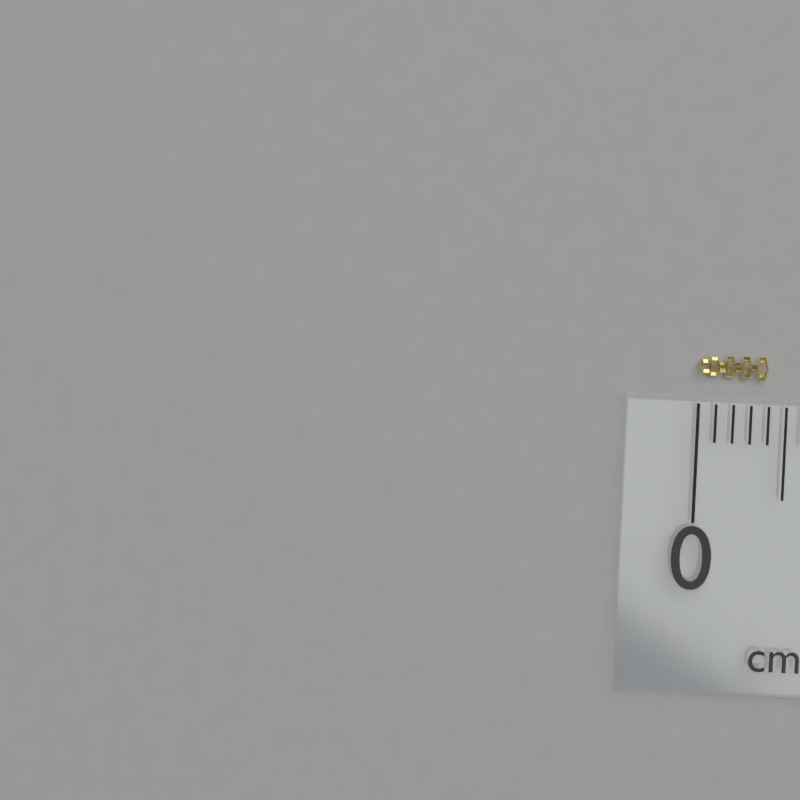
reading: 0.4 cm
